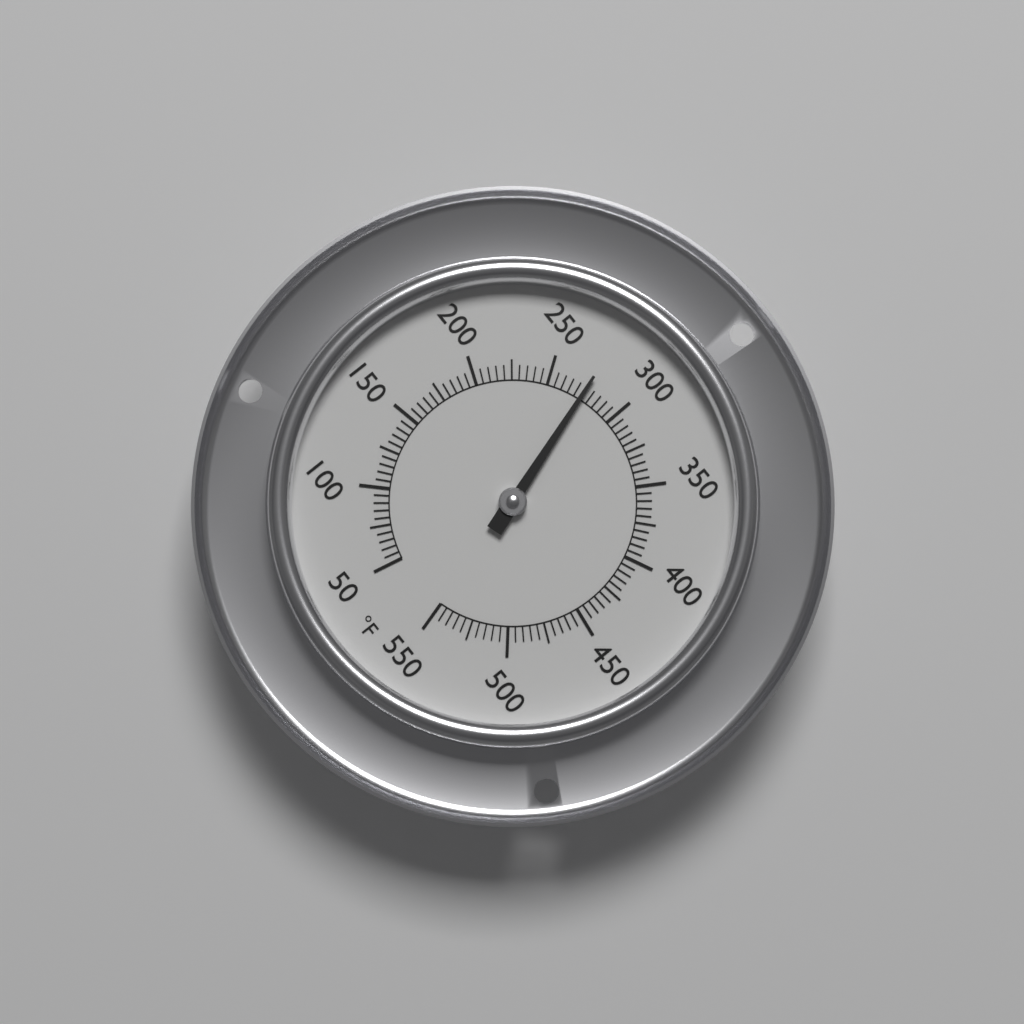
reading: 275 °F
